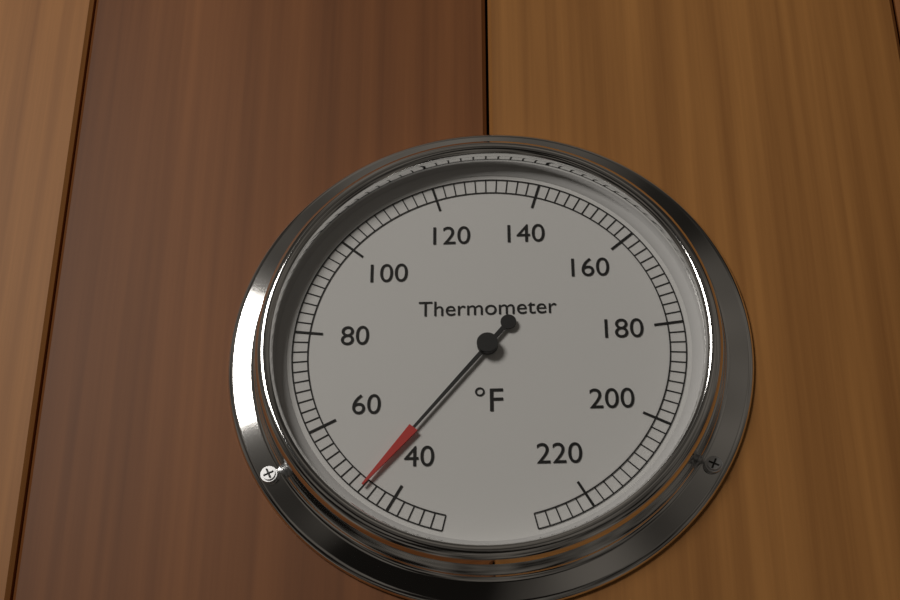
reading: 46 °F
